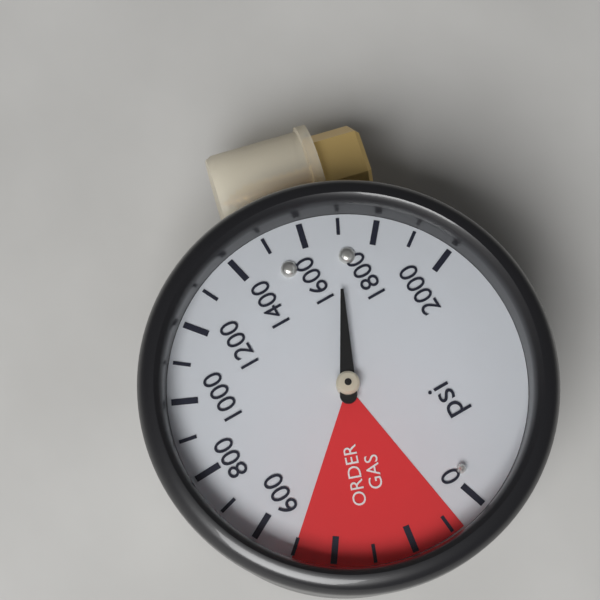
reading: 1700 psi
